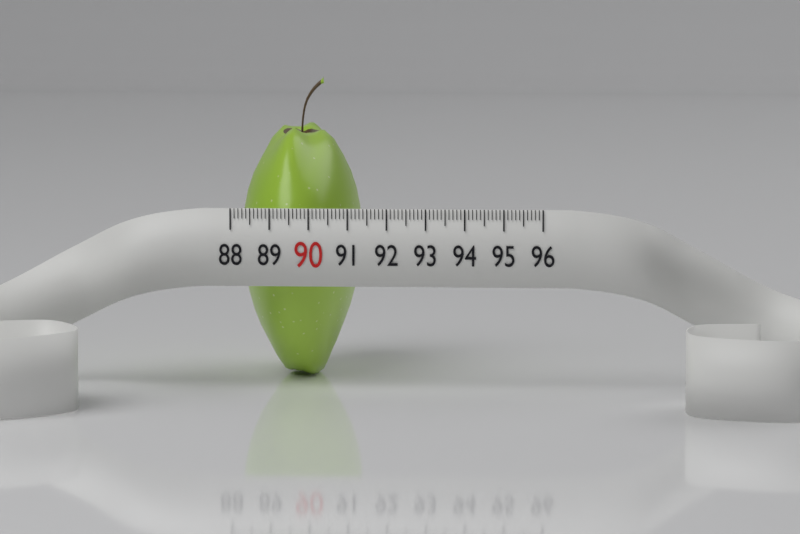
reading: 91.1 (no unit)
